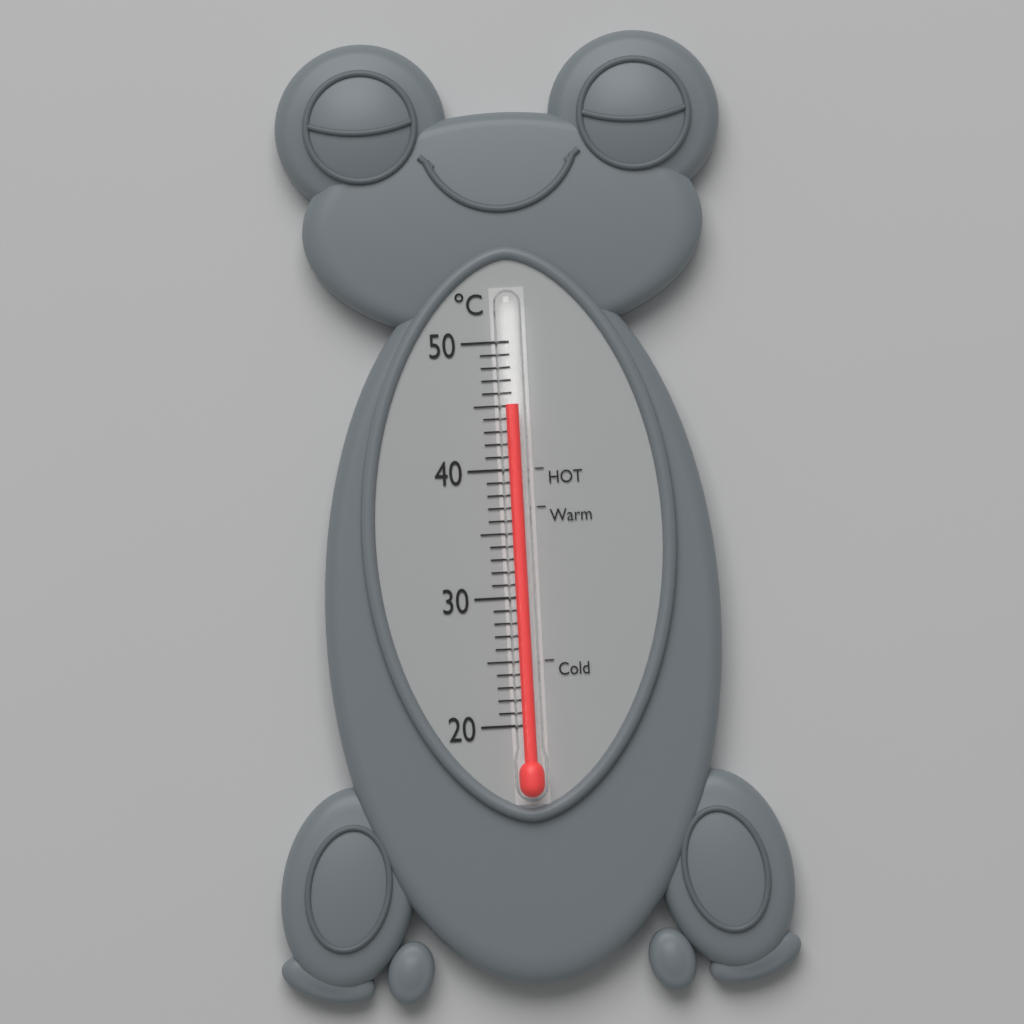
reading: 45 °C
